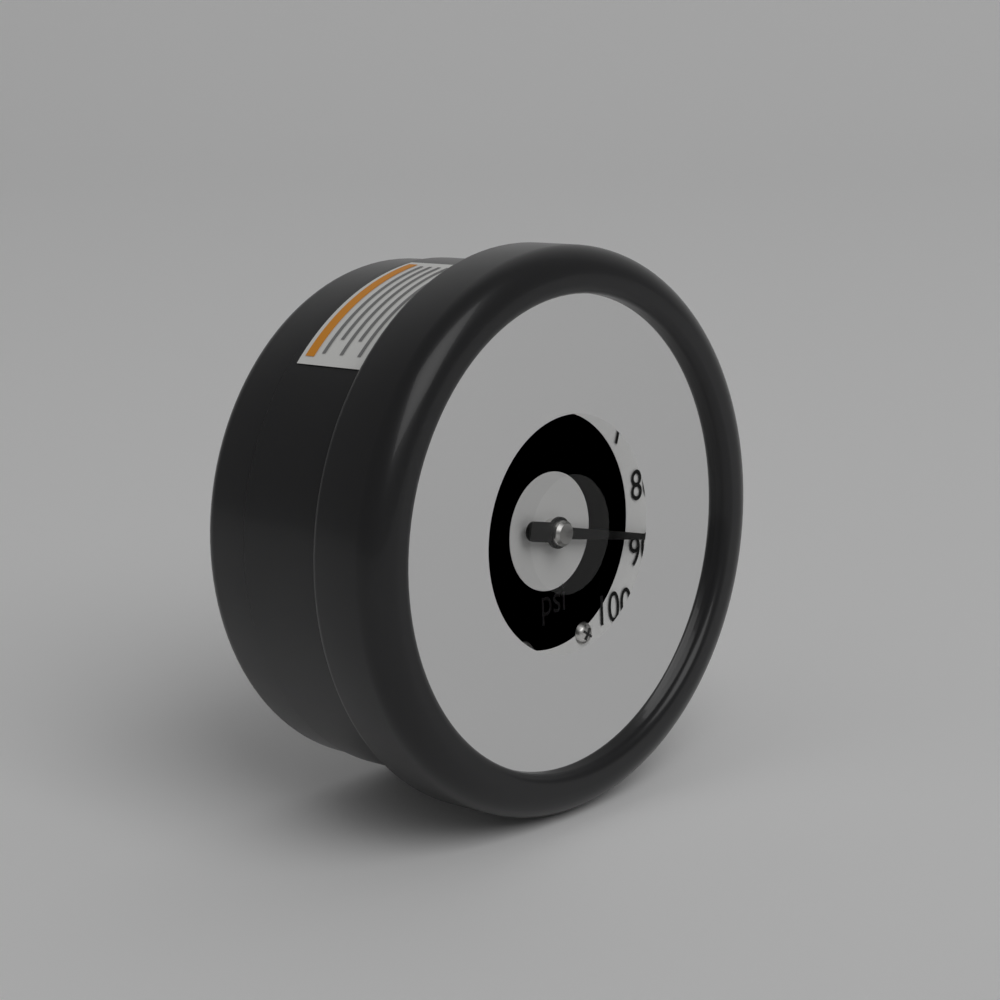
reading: 88 psi
